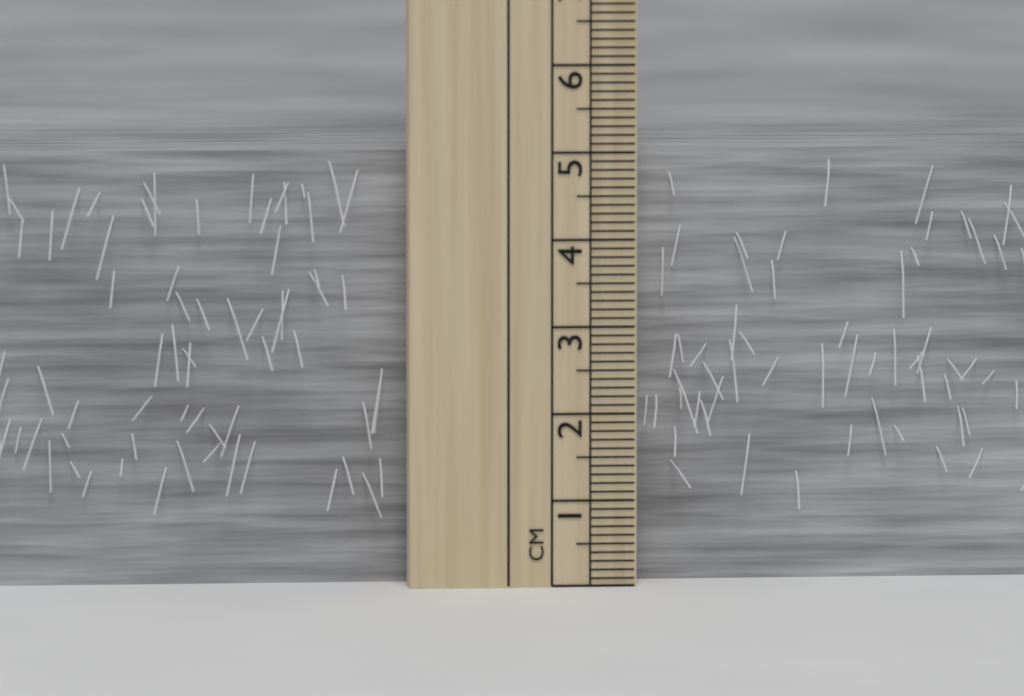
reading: 5.0 cm
